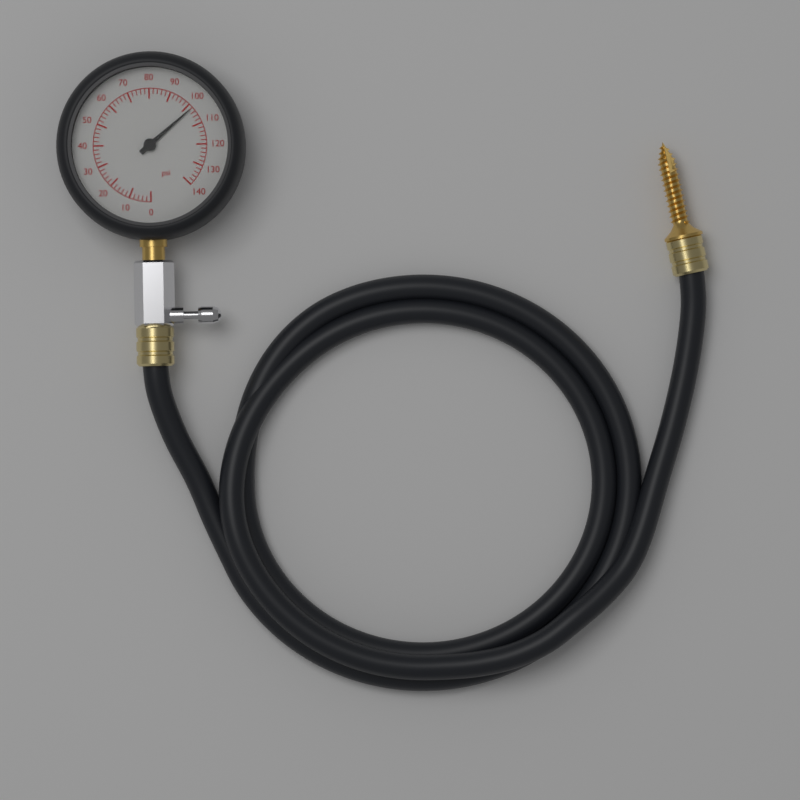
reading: 102 psi
